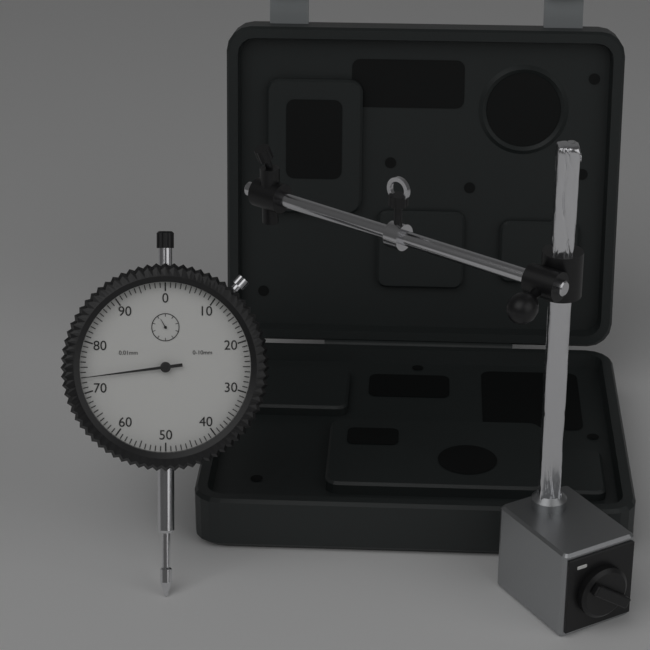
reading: 0.73 mm
